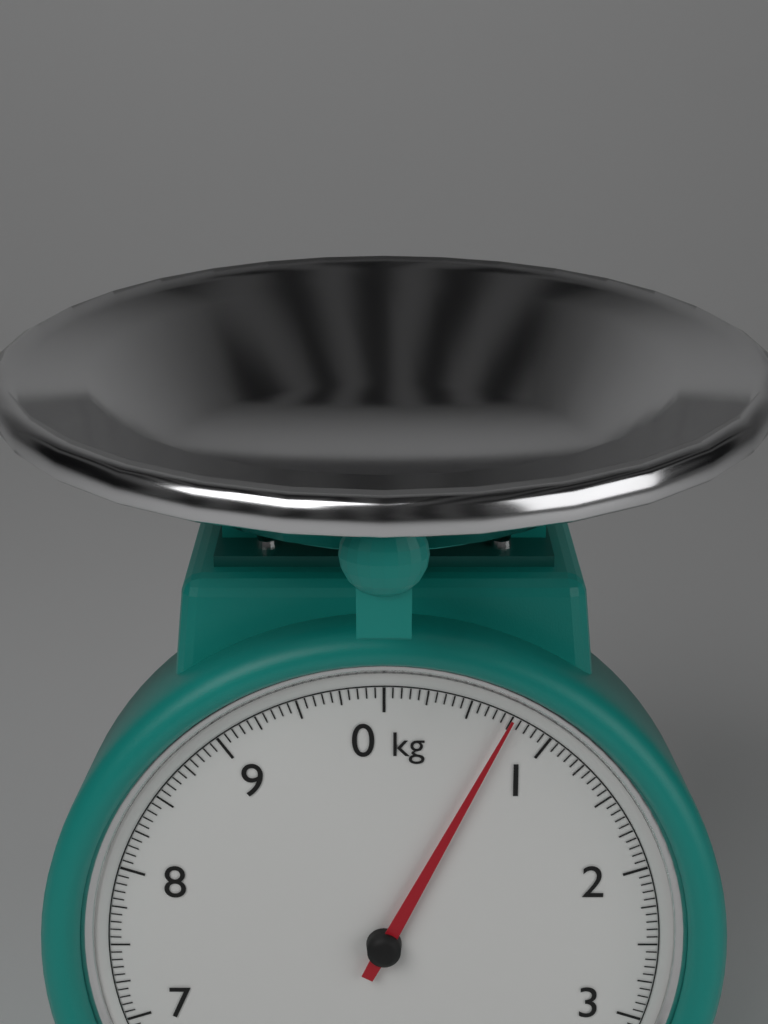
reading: 0.75 kg
